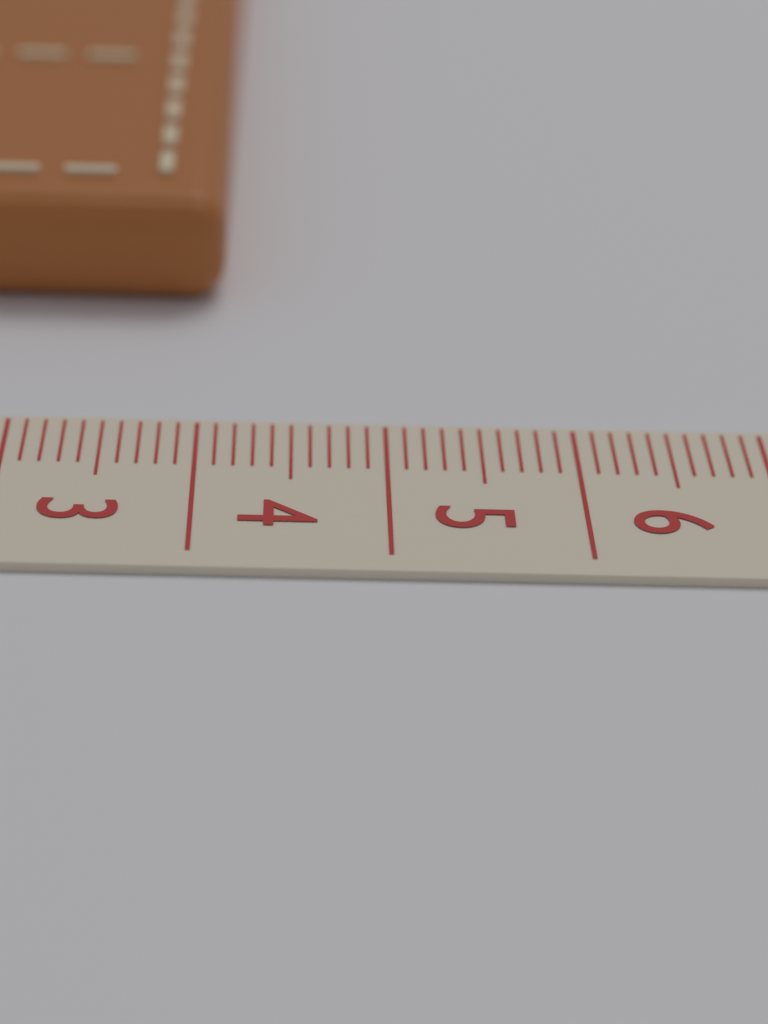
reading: 4.1 cm
